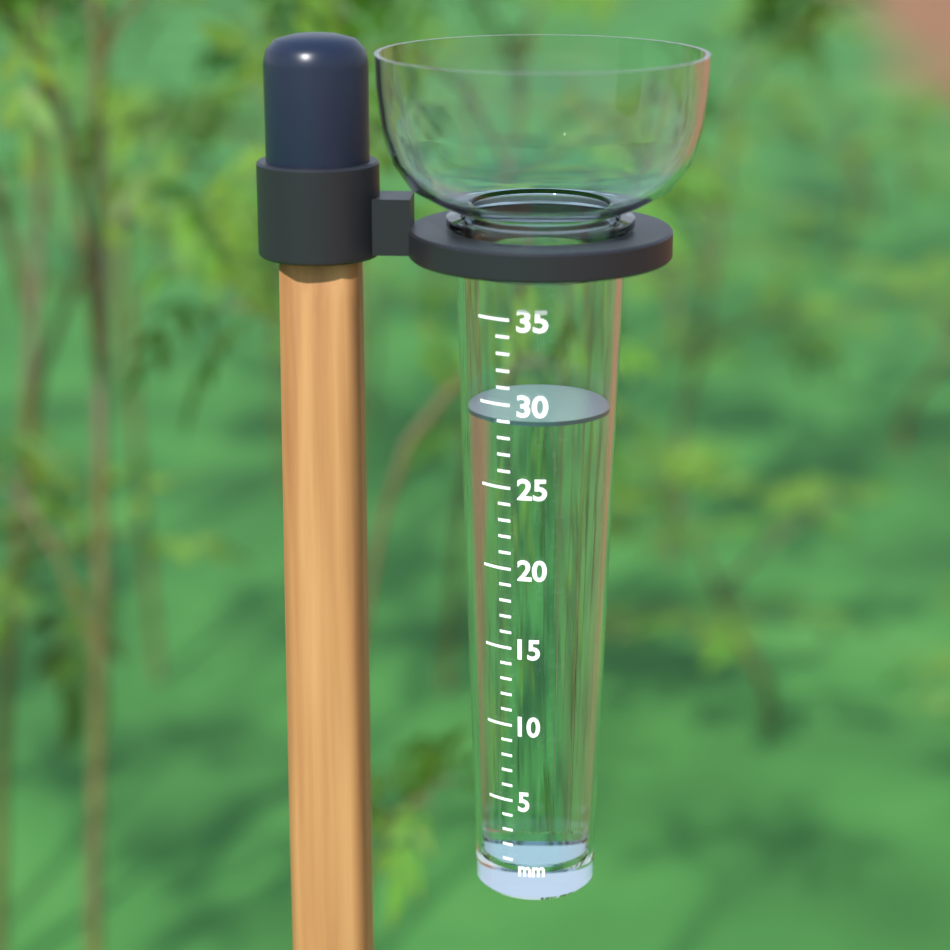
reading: 29 mm
